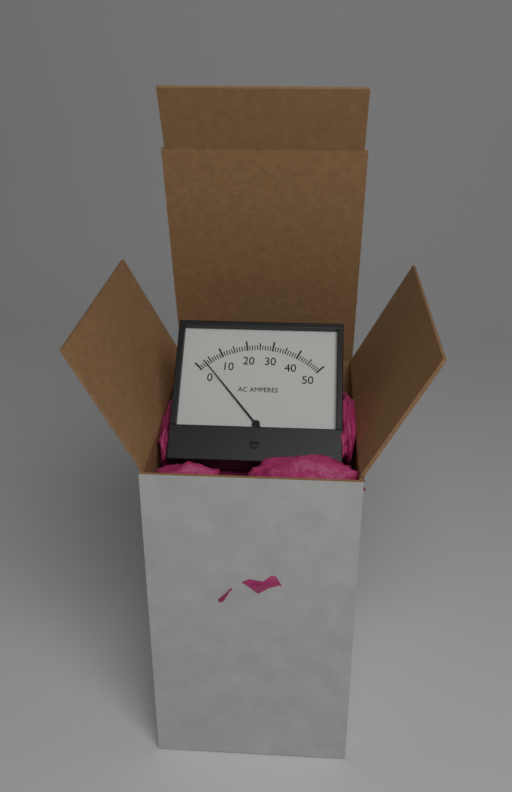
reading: 3 A
